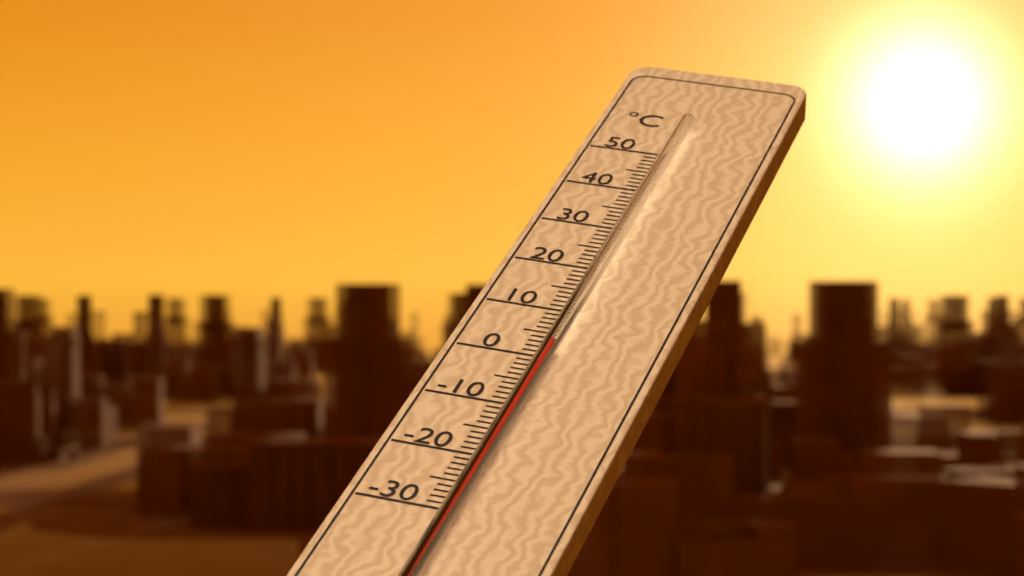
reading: 1 °C
